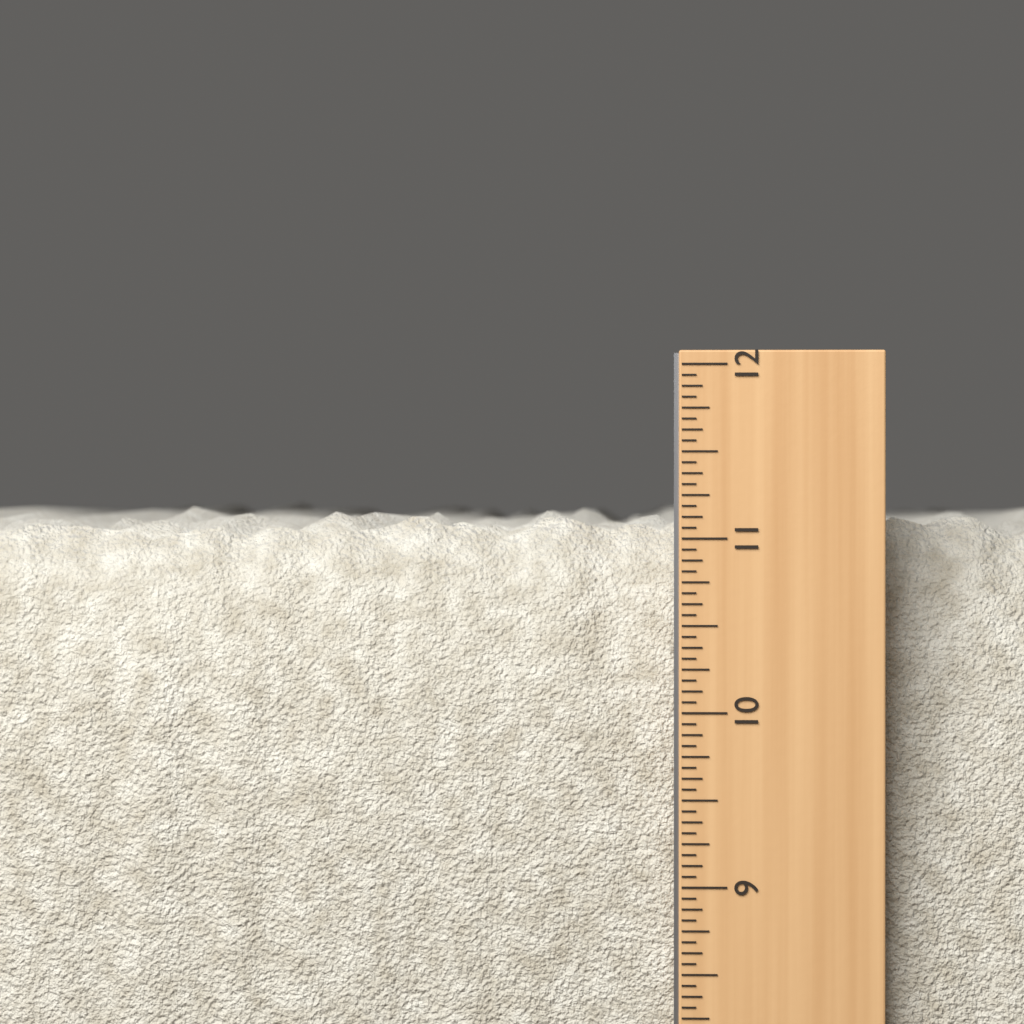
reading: 11.1875 in
